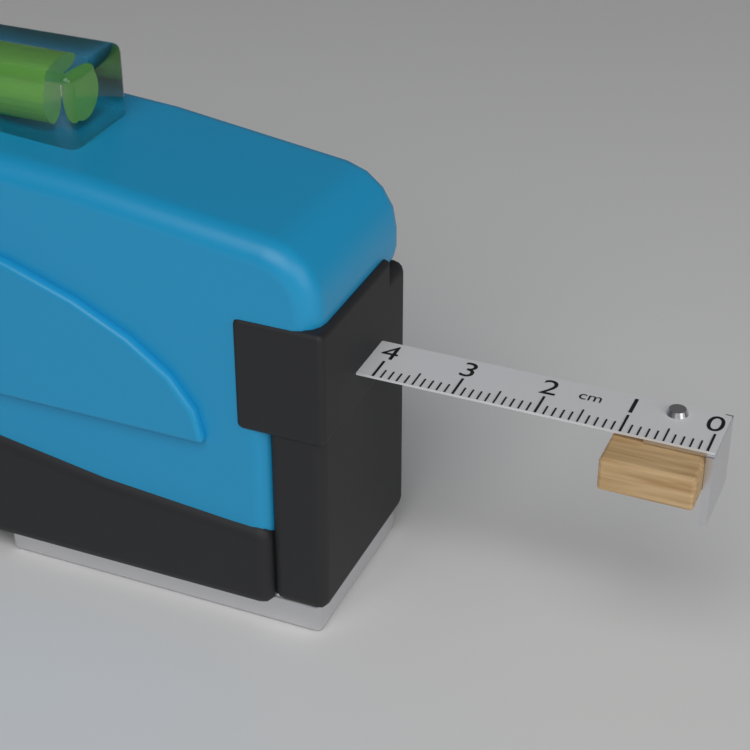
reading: 1.1 cm
